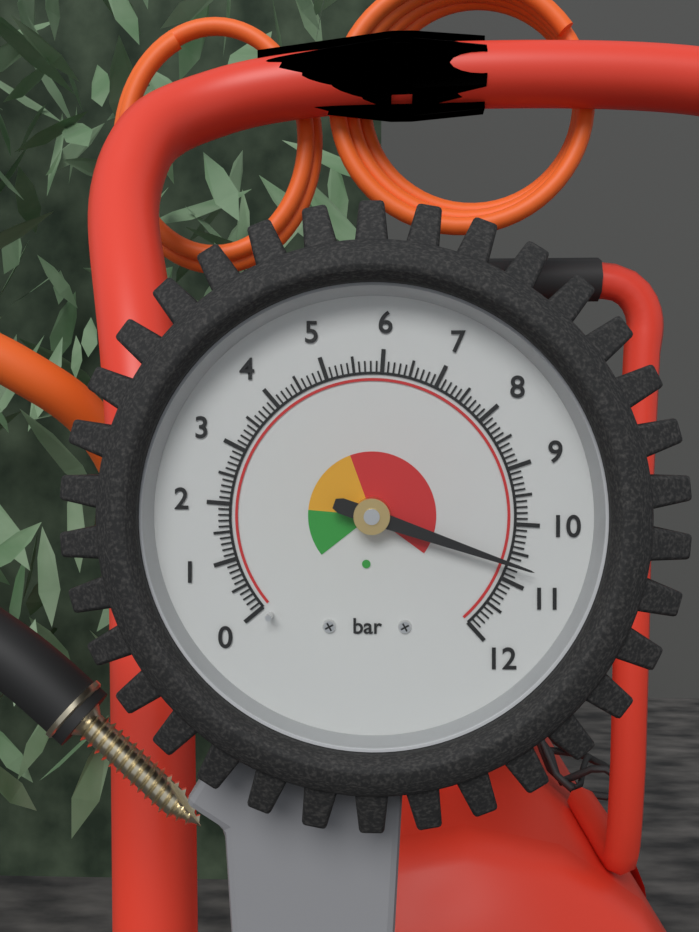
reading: 10.7 bar
